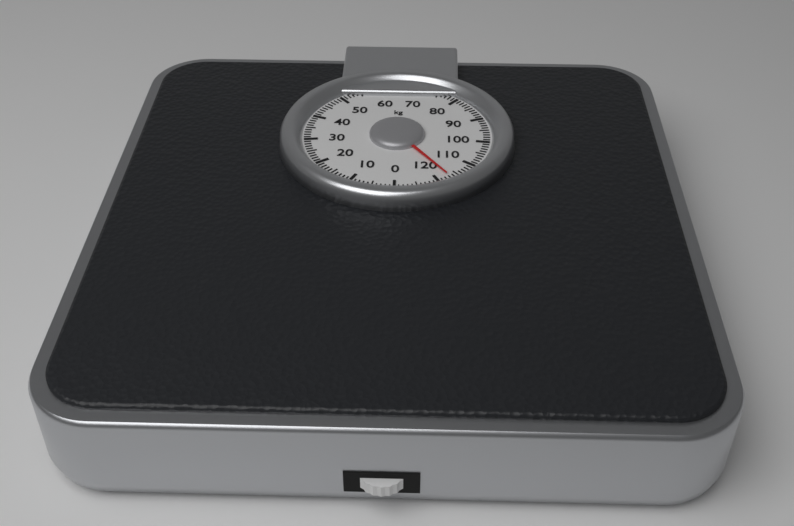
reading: 117 kg
